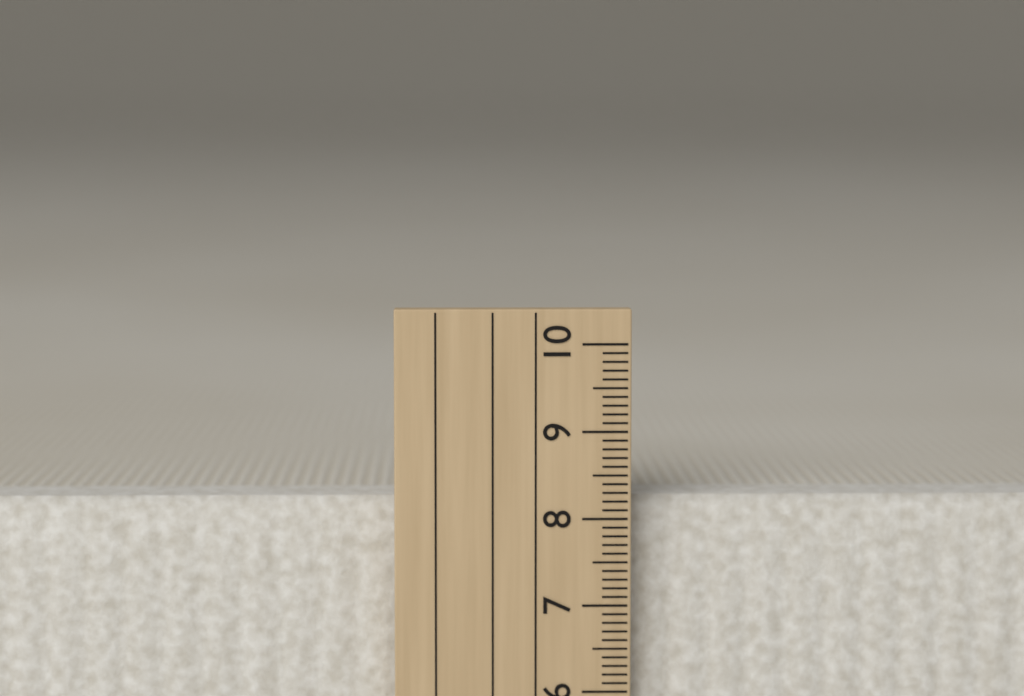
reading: 8.2 cm
